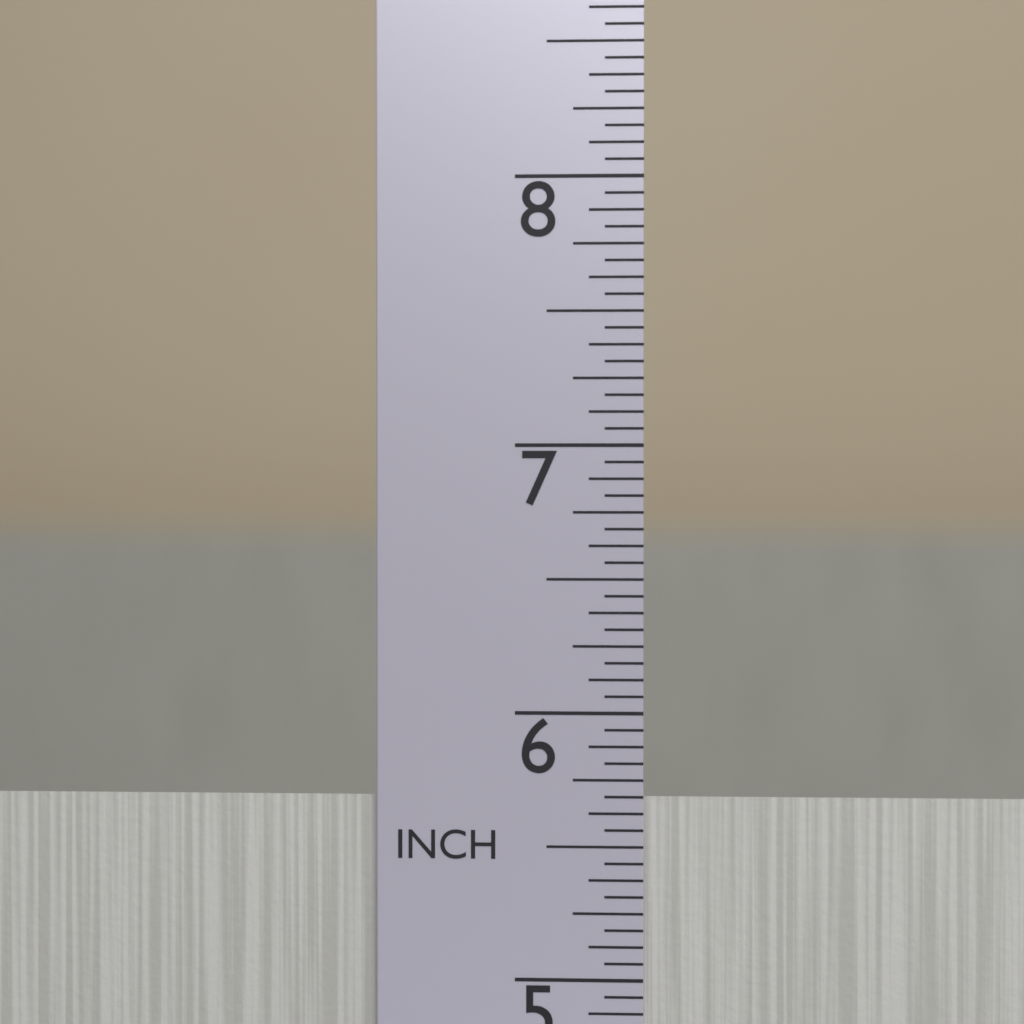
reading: 5.6875 in
